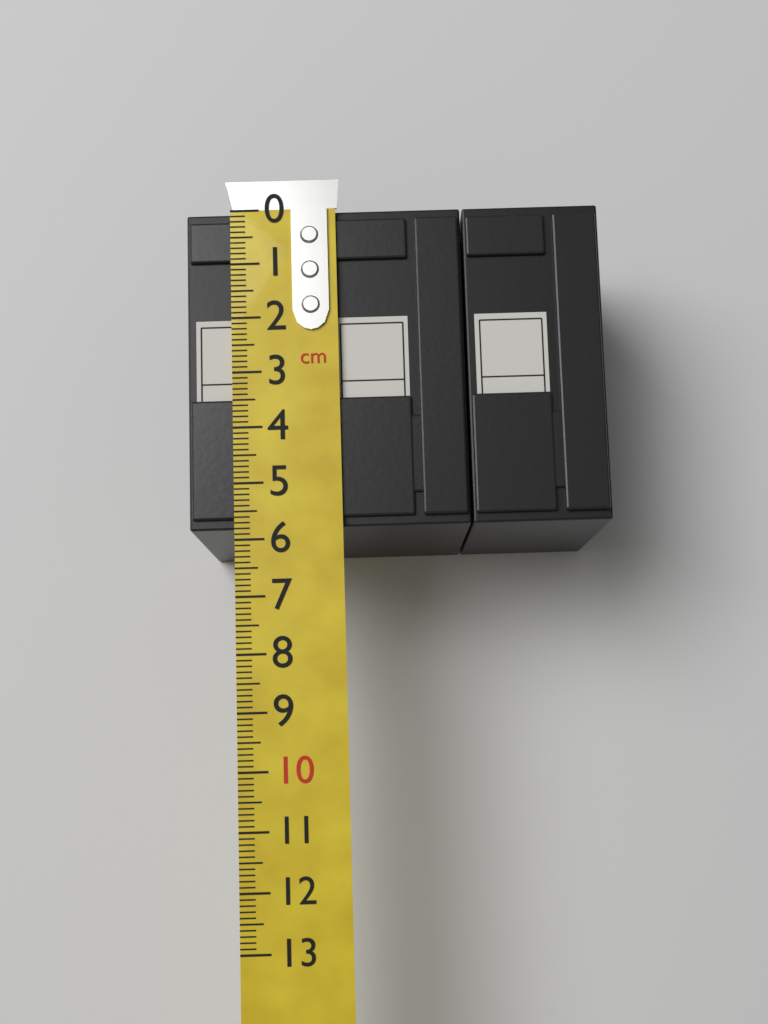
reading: 5.8 cm
